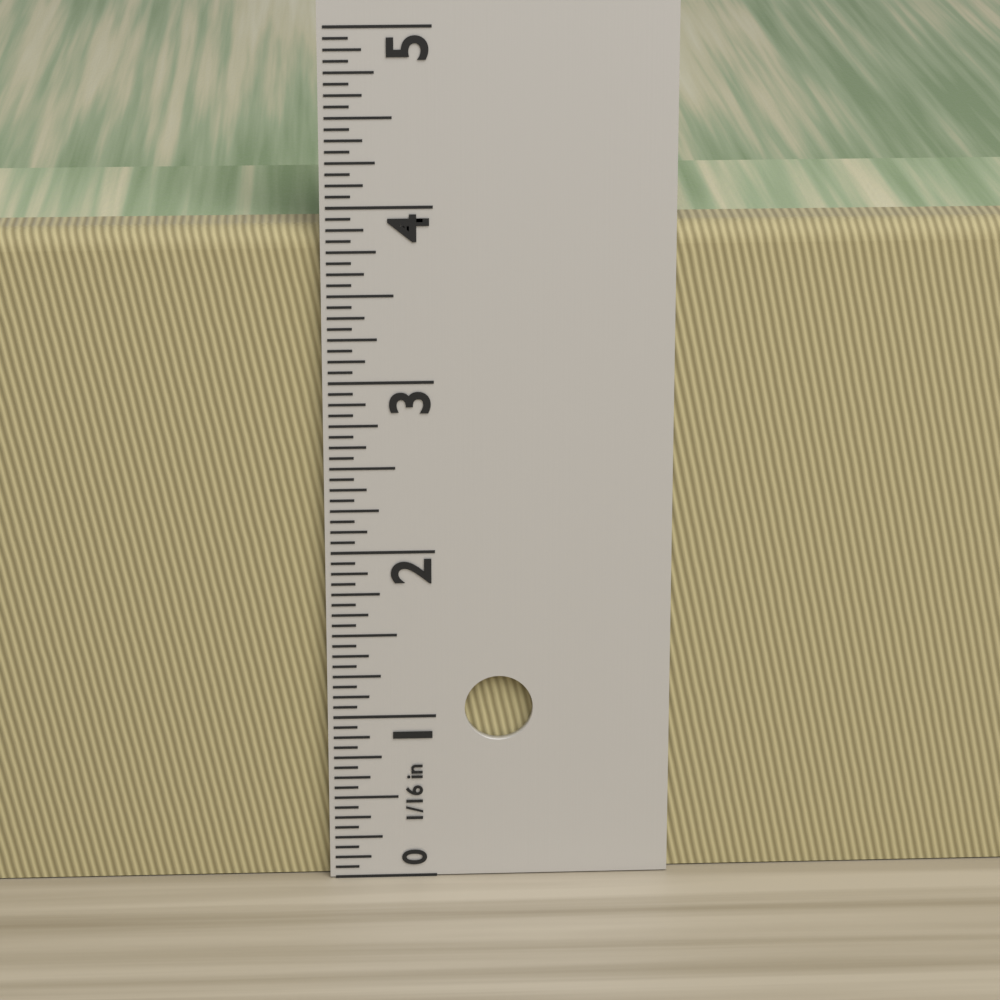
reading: 3.8750 in
